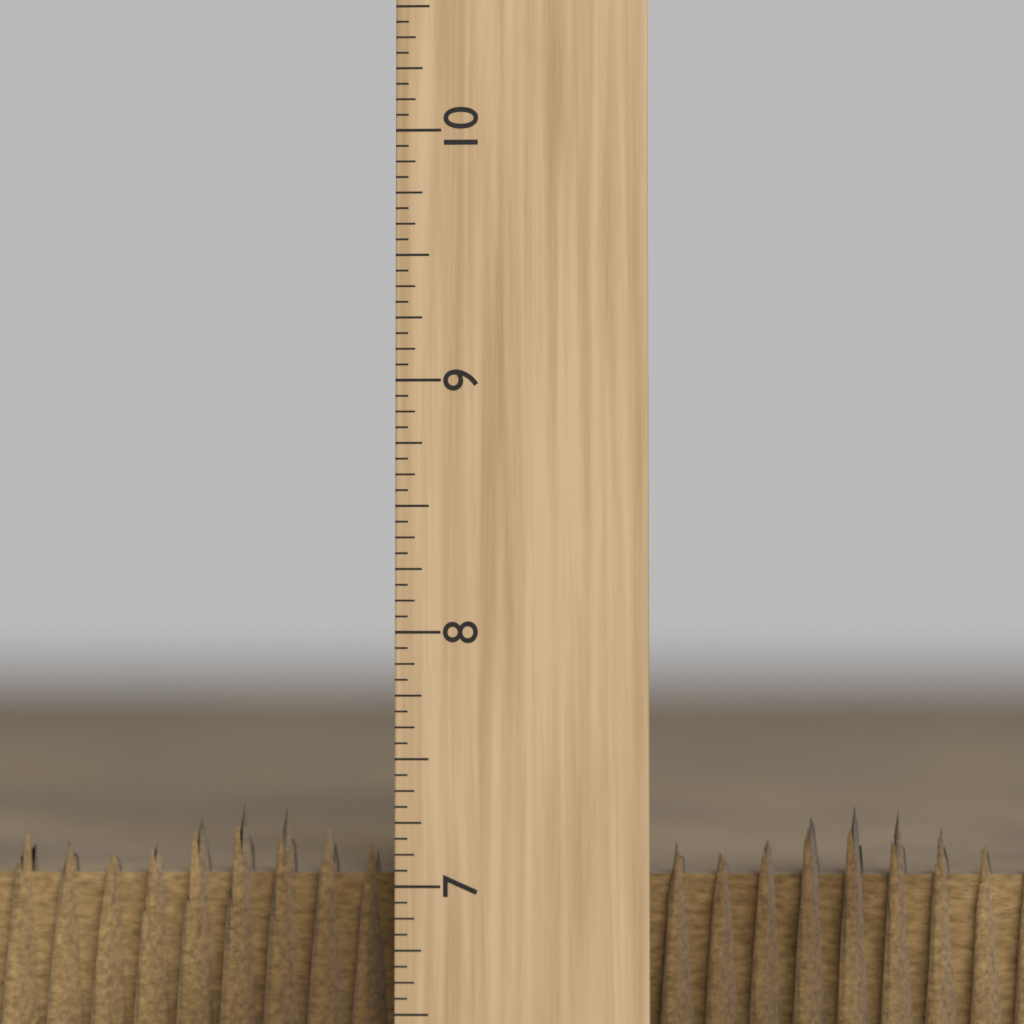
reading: 7.3125 inch
